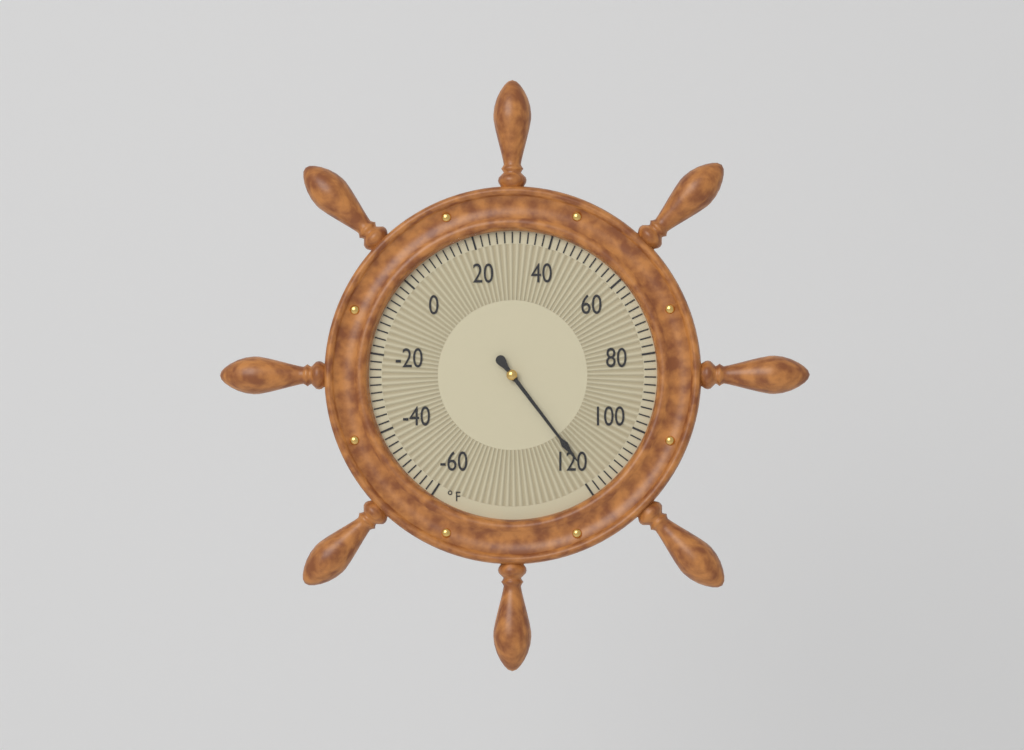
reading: 118 °F
